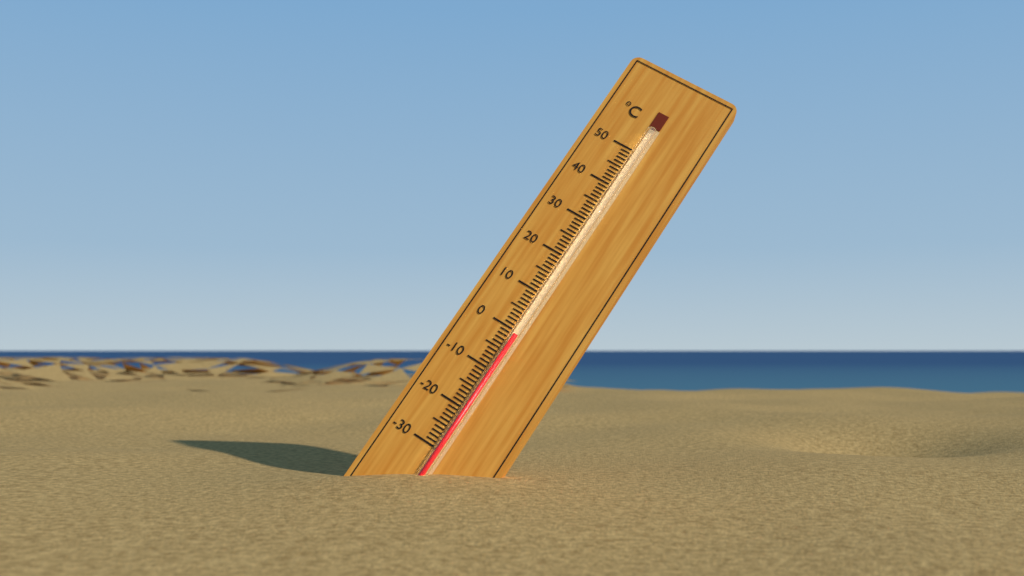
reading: -1 °C
